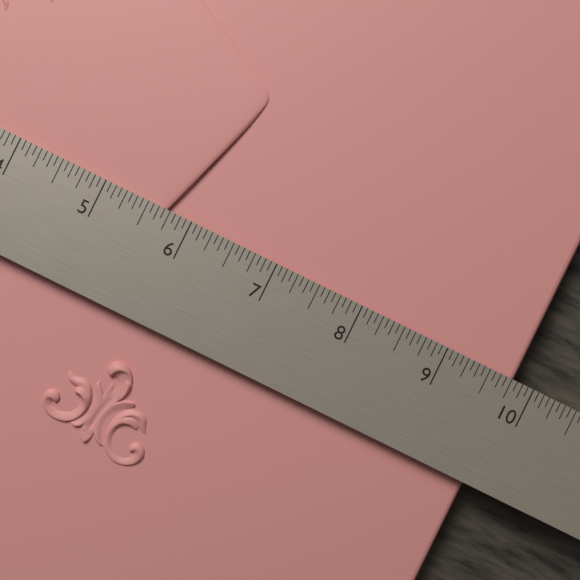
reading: 9.8125 in
